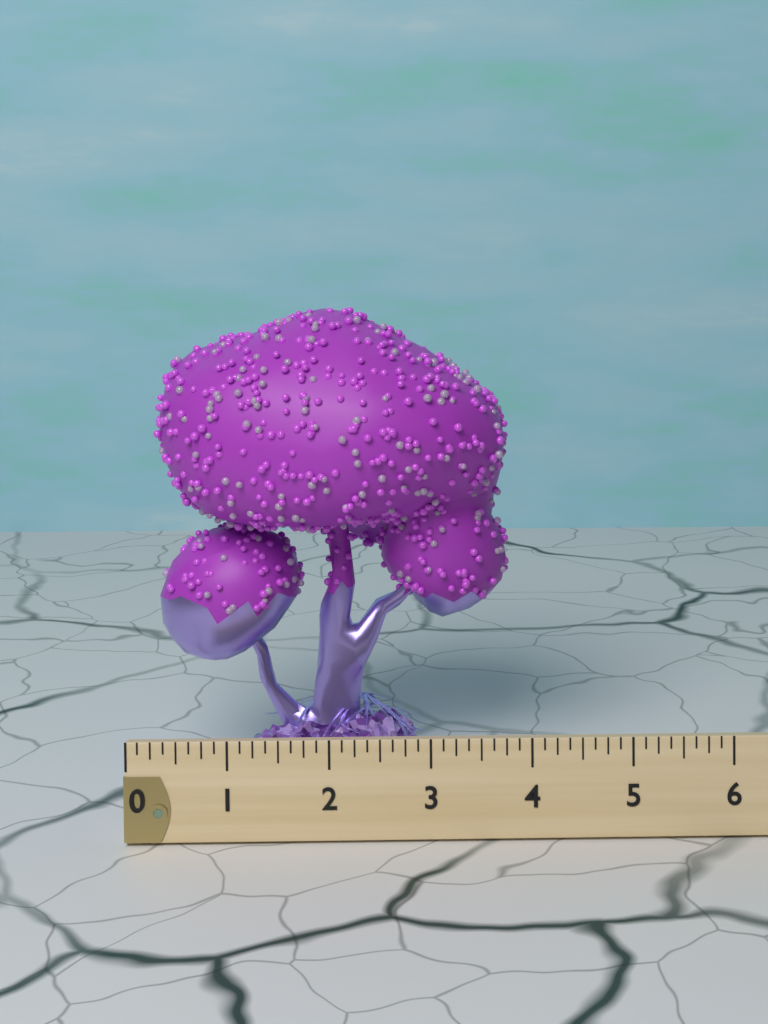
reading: 3.750 (no unit)
